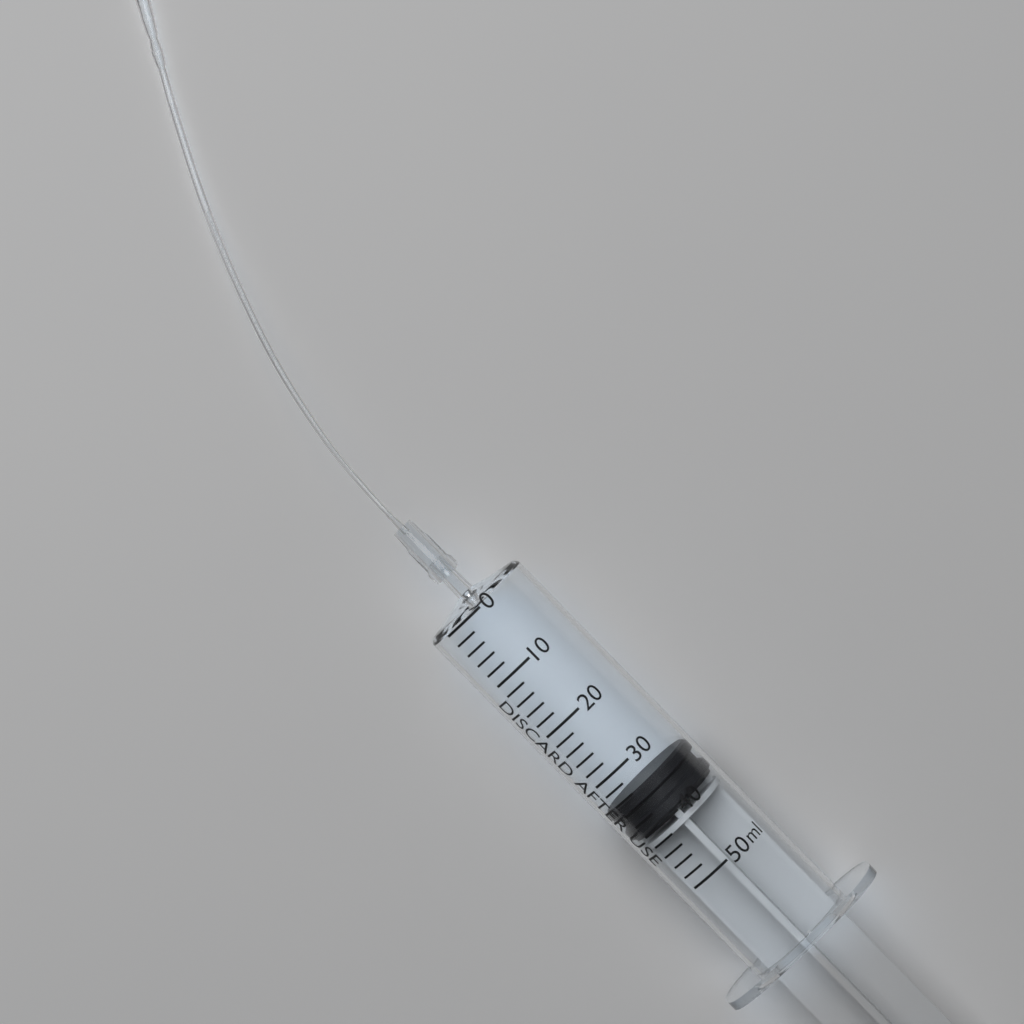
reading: 34 ml
